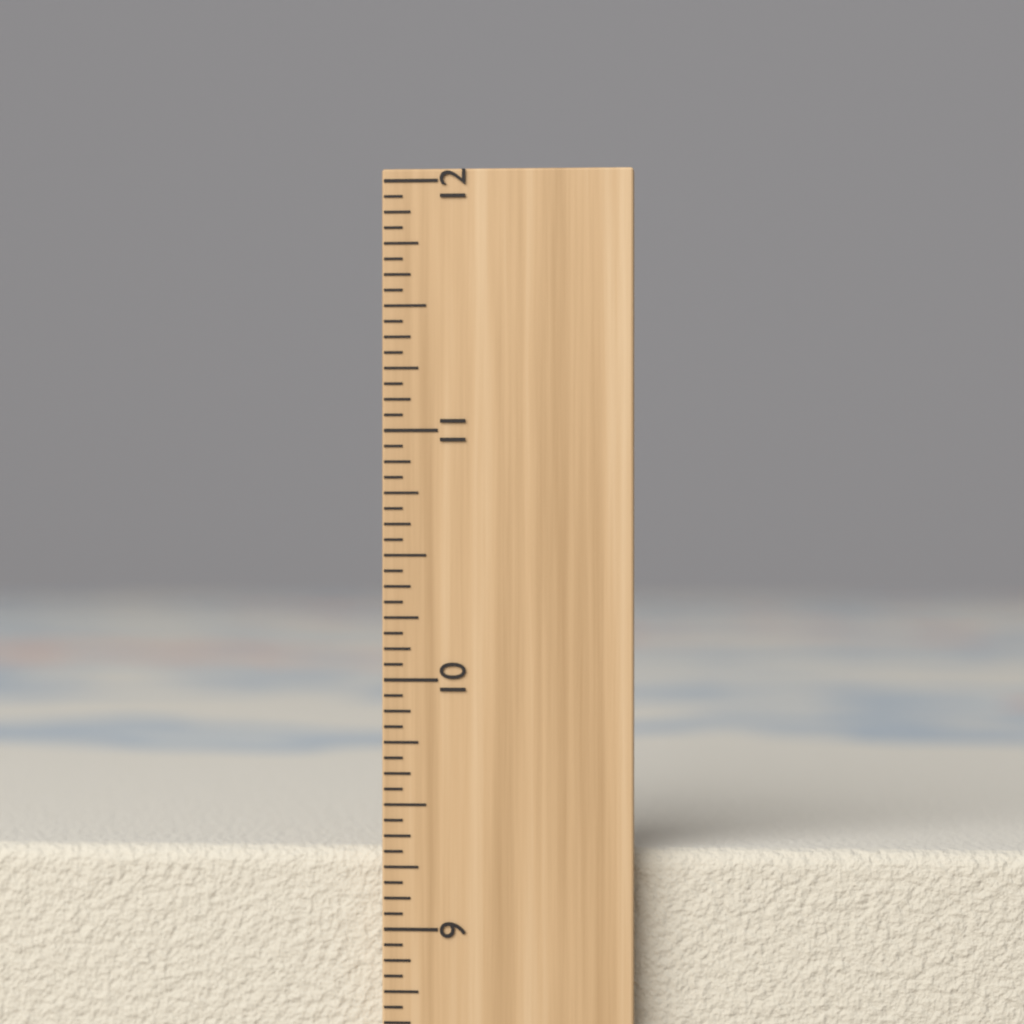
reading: 9.3125 inch
